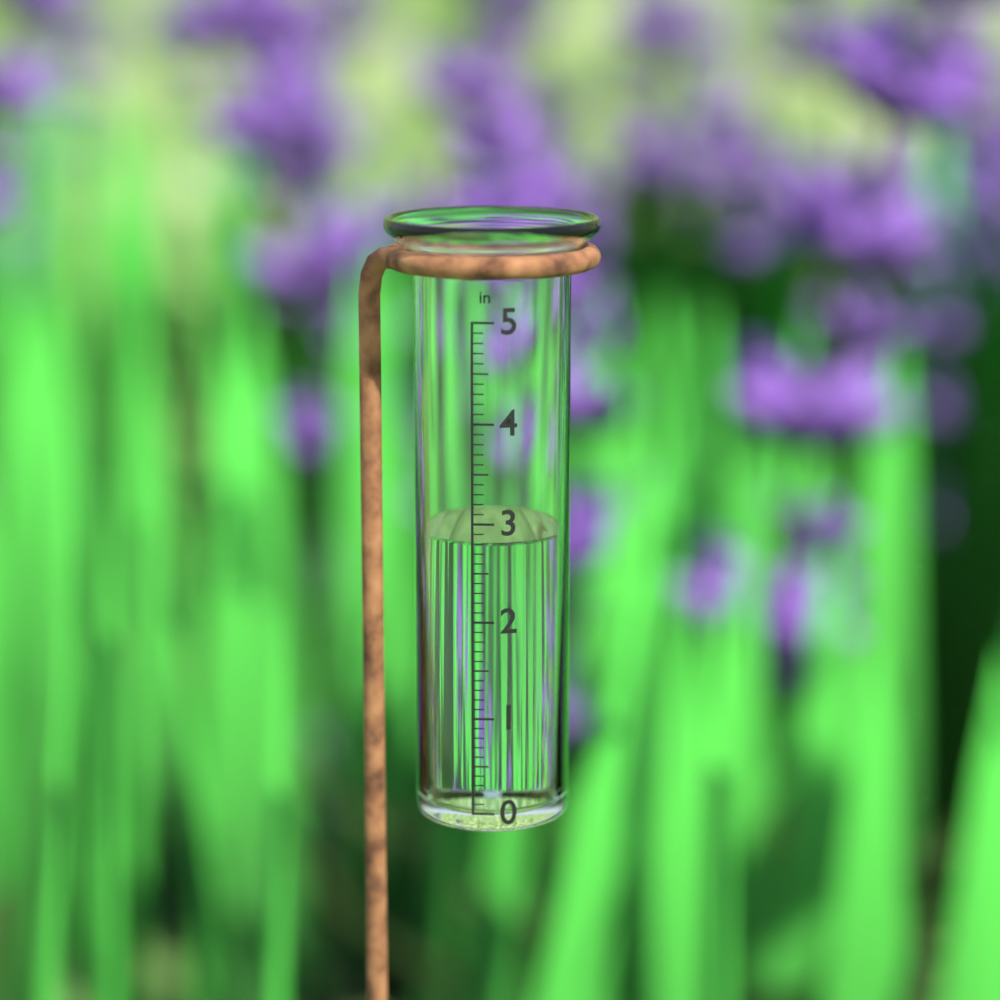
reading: 2.8 in
